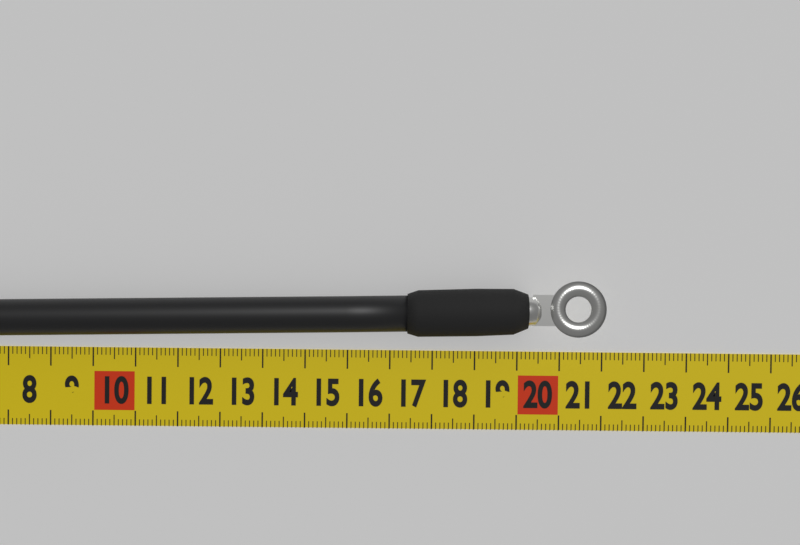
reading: 22.0 cm
